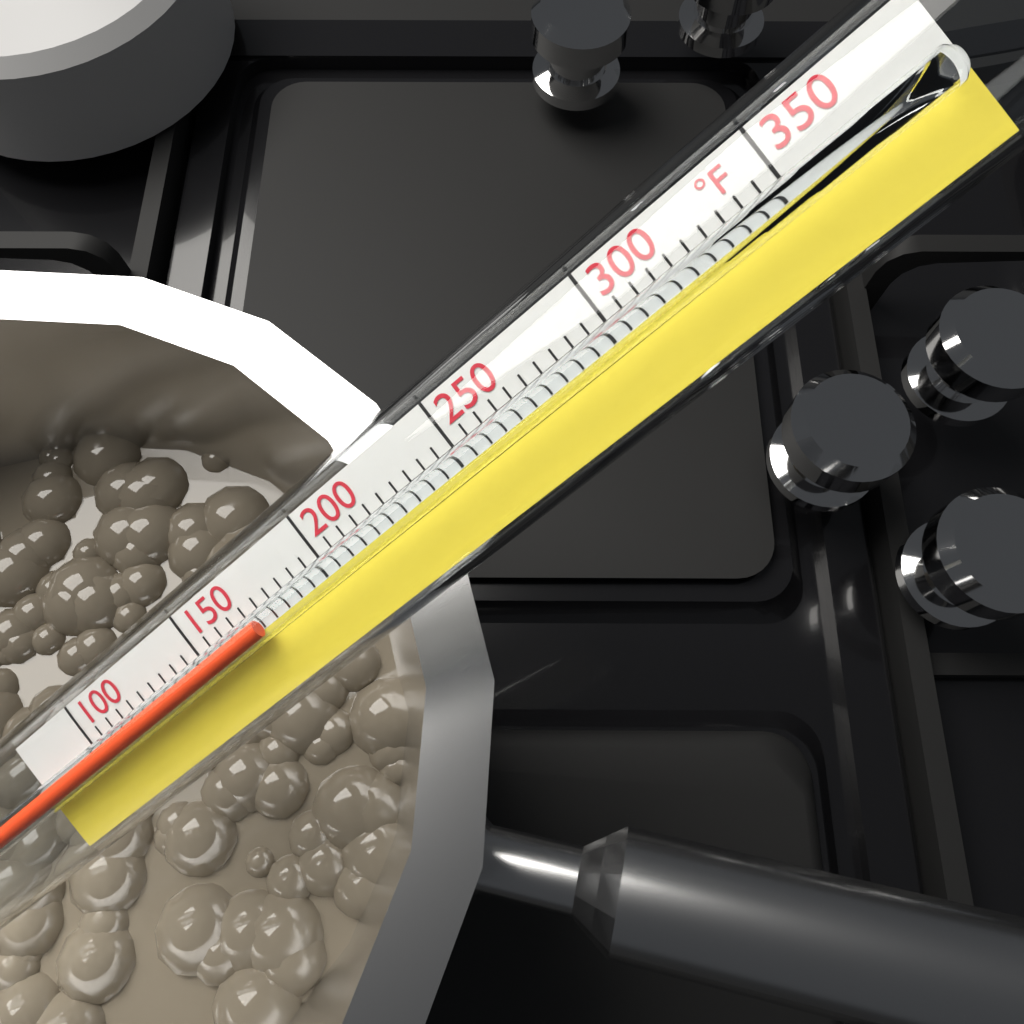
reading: 175 °F
